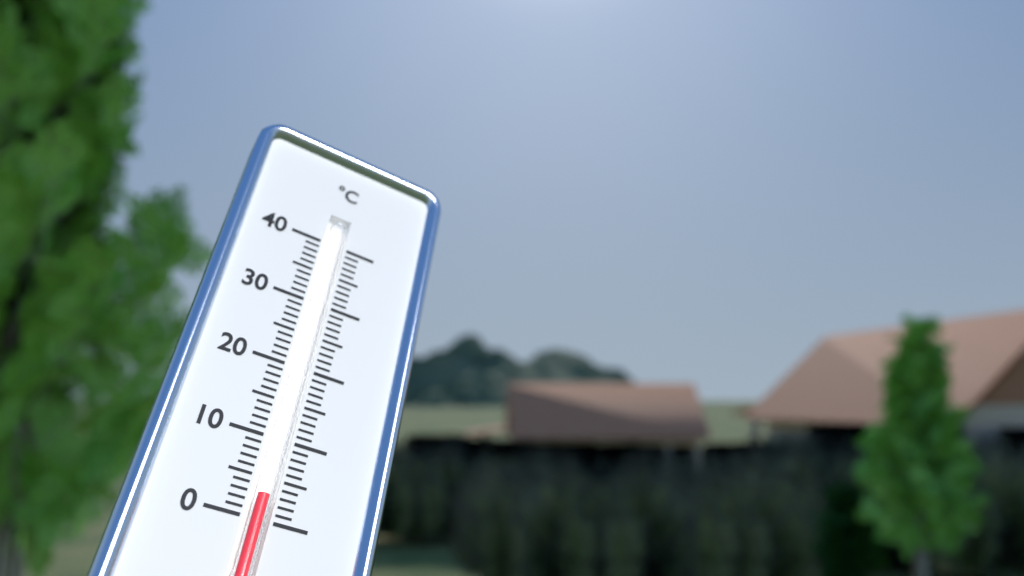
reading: 3 °C
